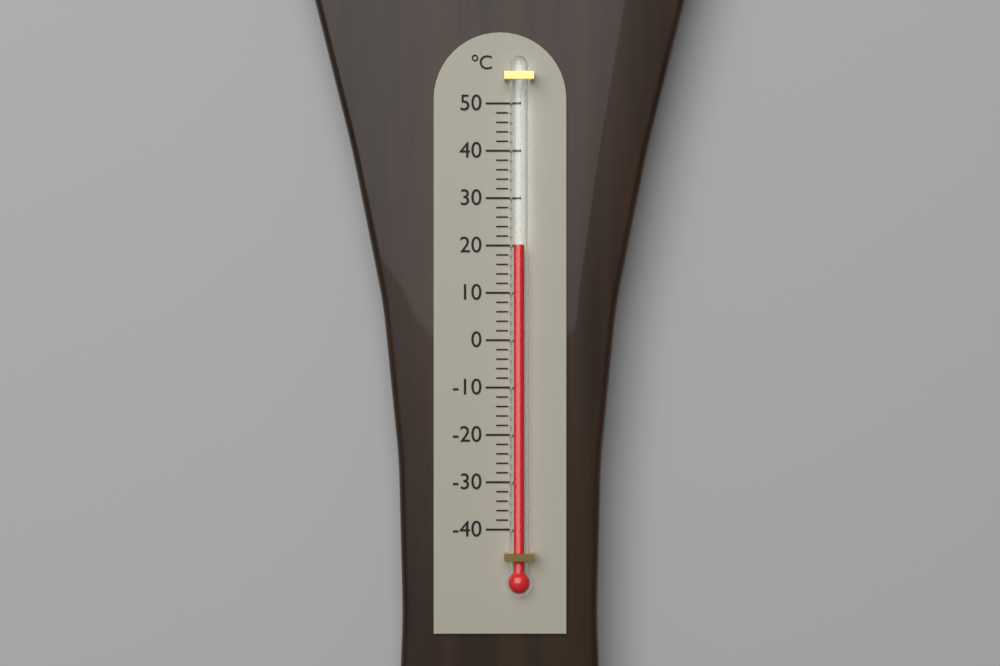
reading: 20 °C
